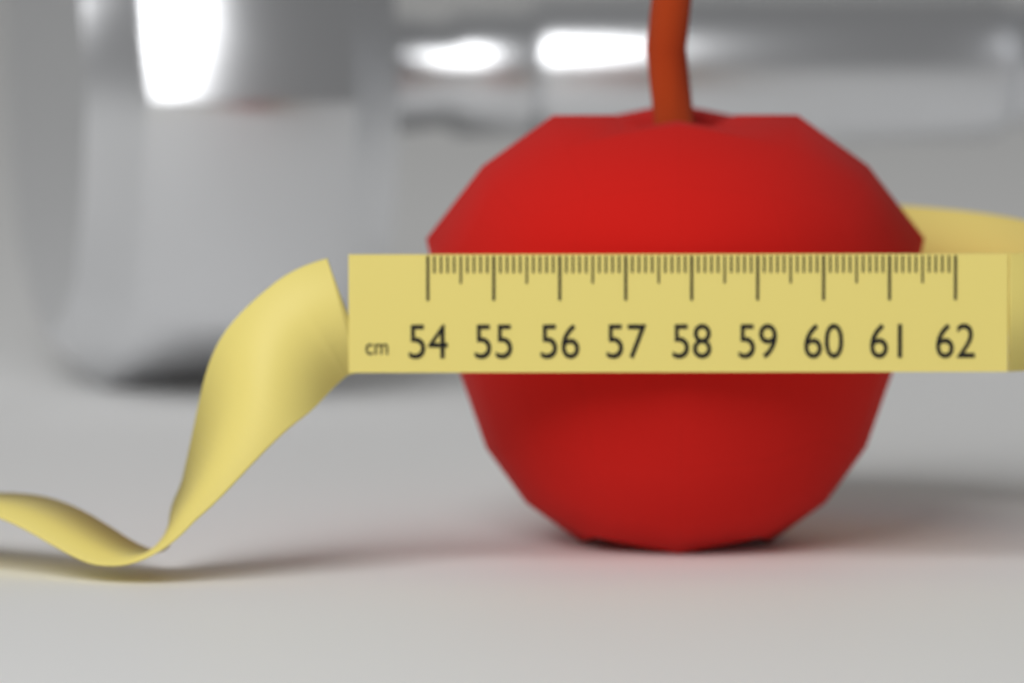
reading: 61.7 cm
